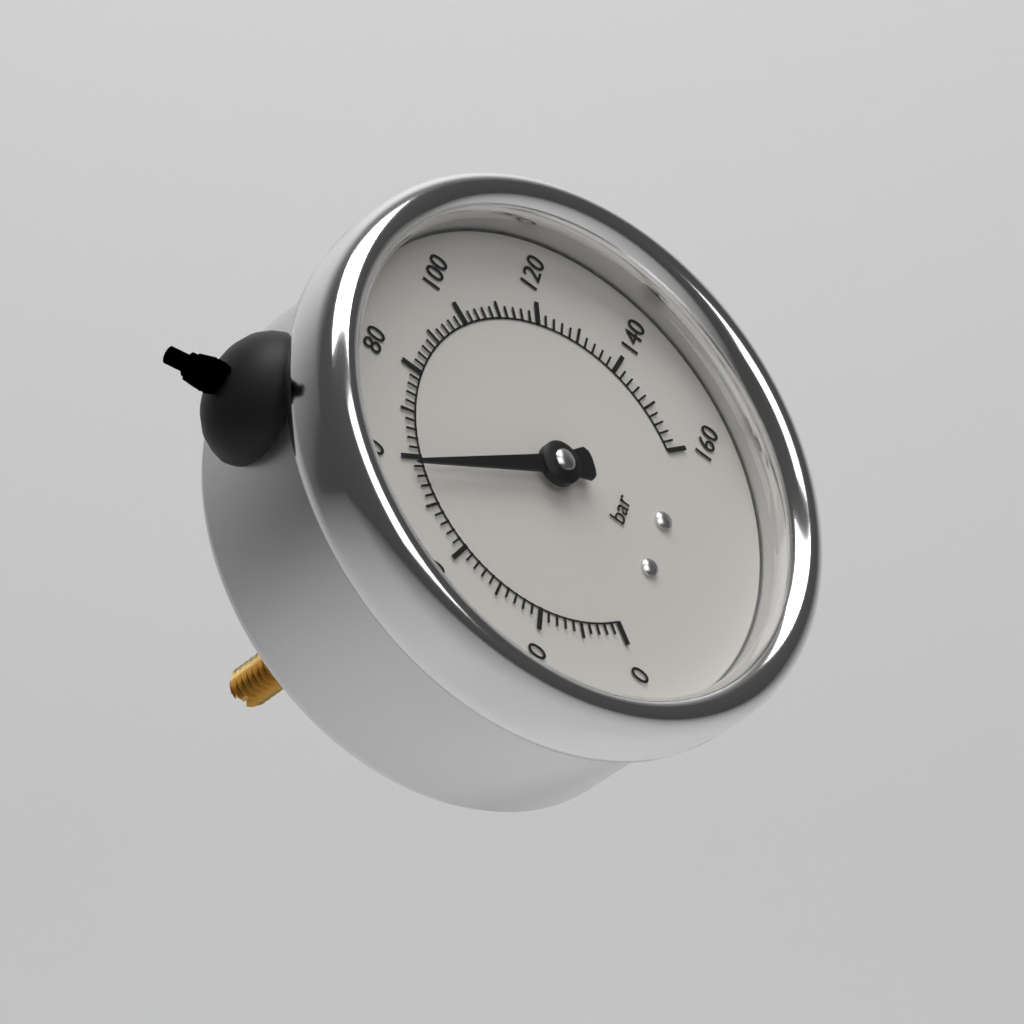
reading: 58 bar
